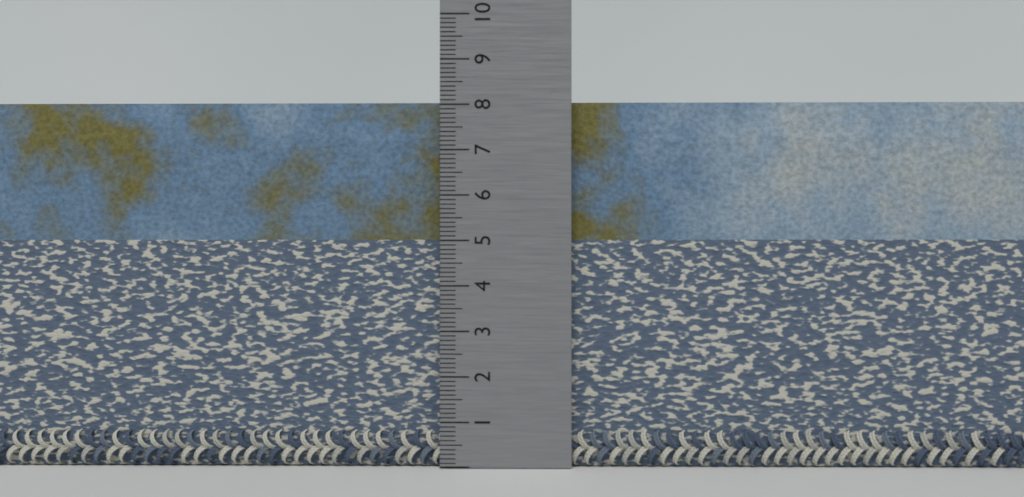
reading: 8.1 (no unit)
